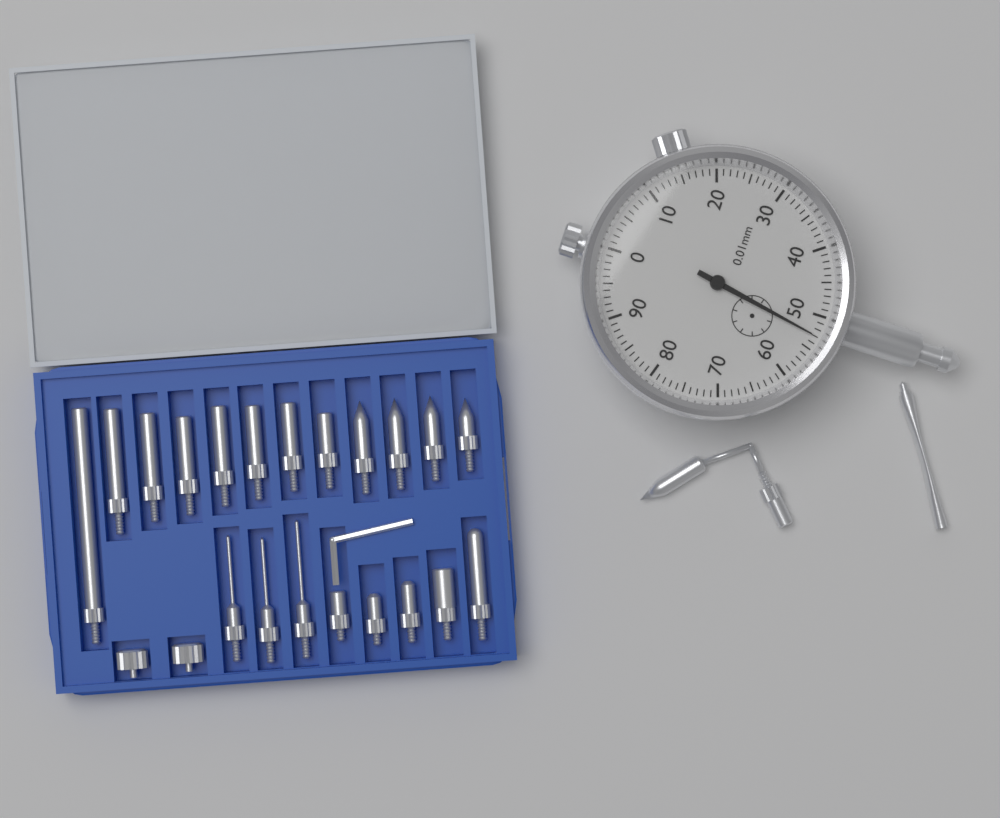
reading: 0.53 mm
